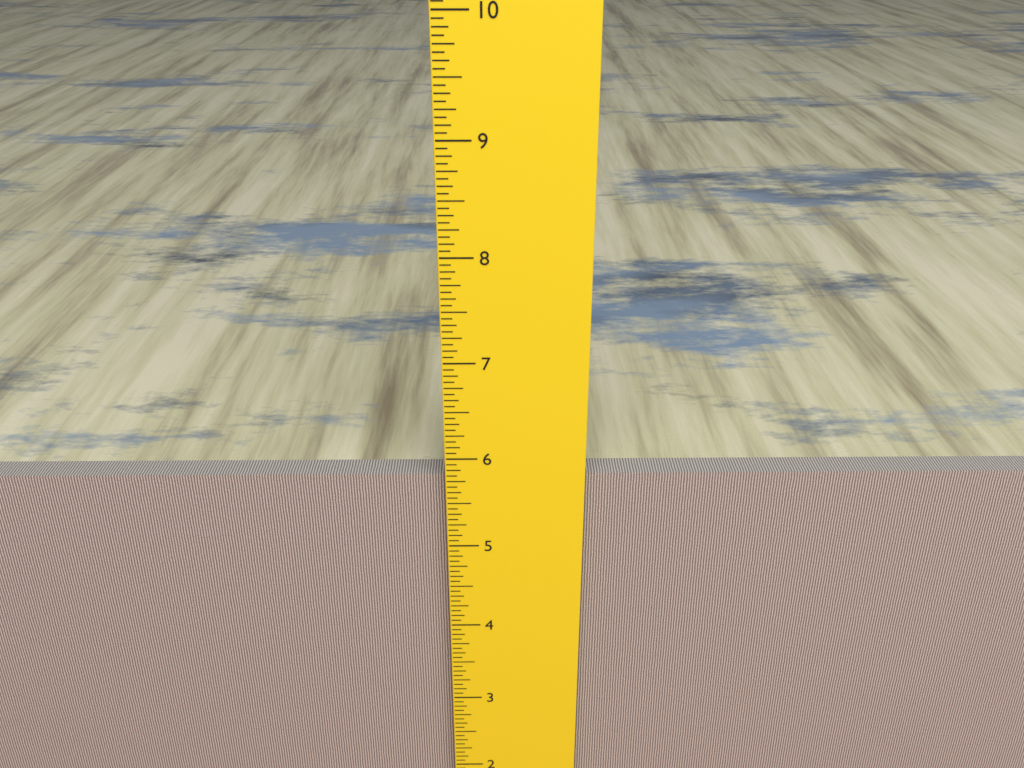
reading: 5.7500 inch
